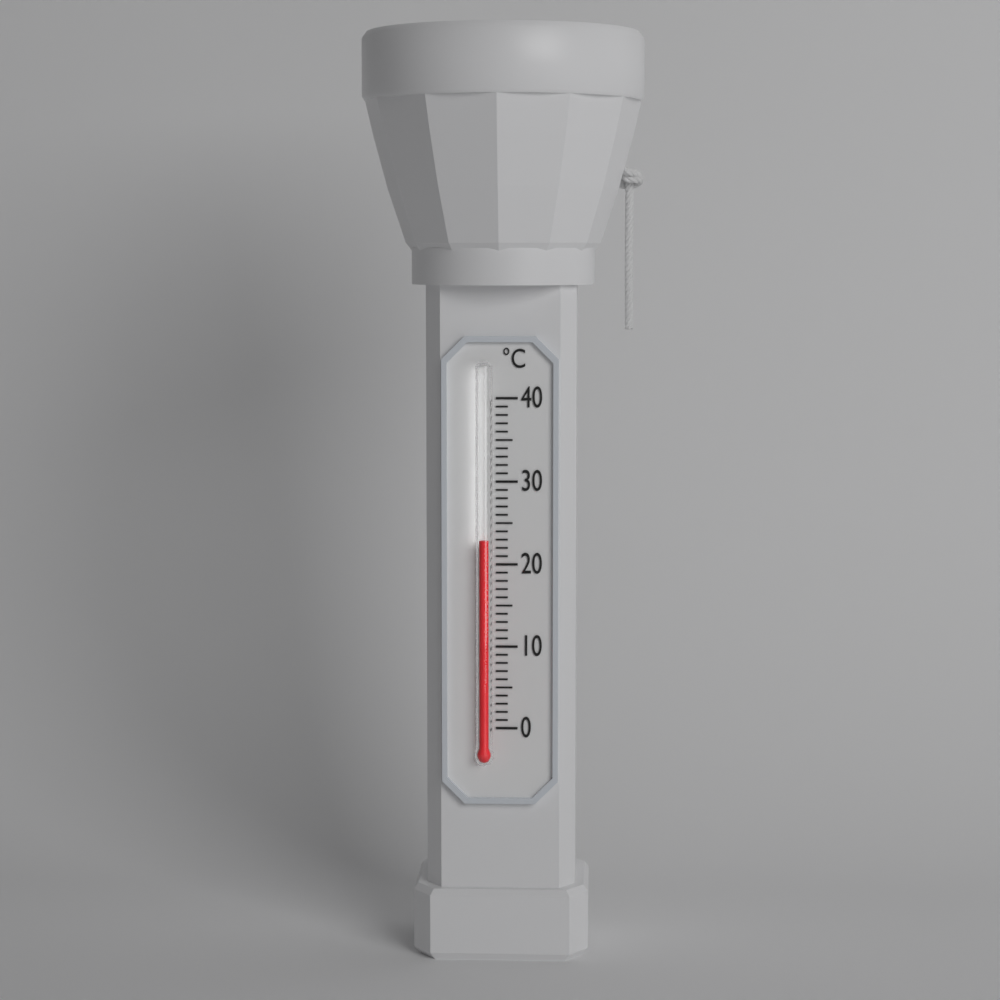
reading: 23 °C
